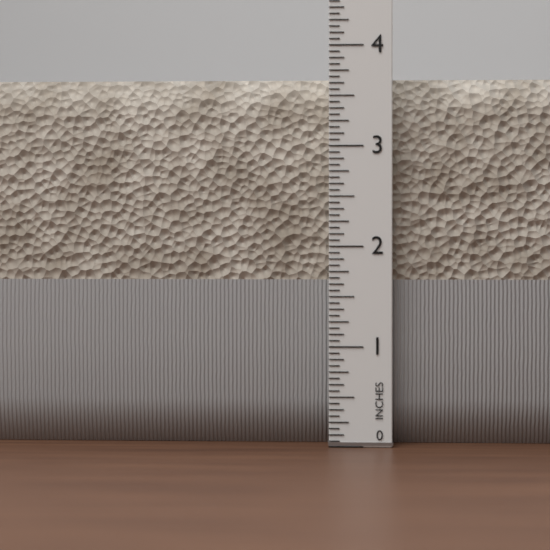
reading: 3.6875 in
